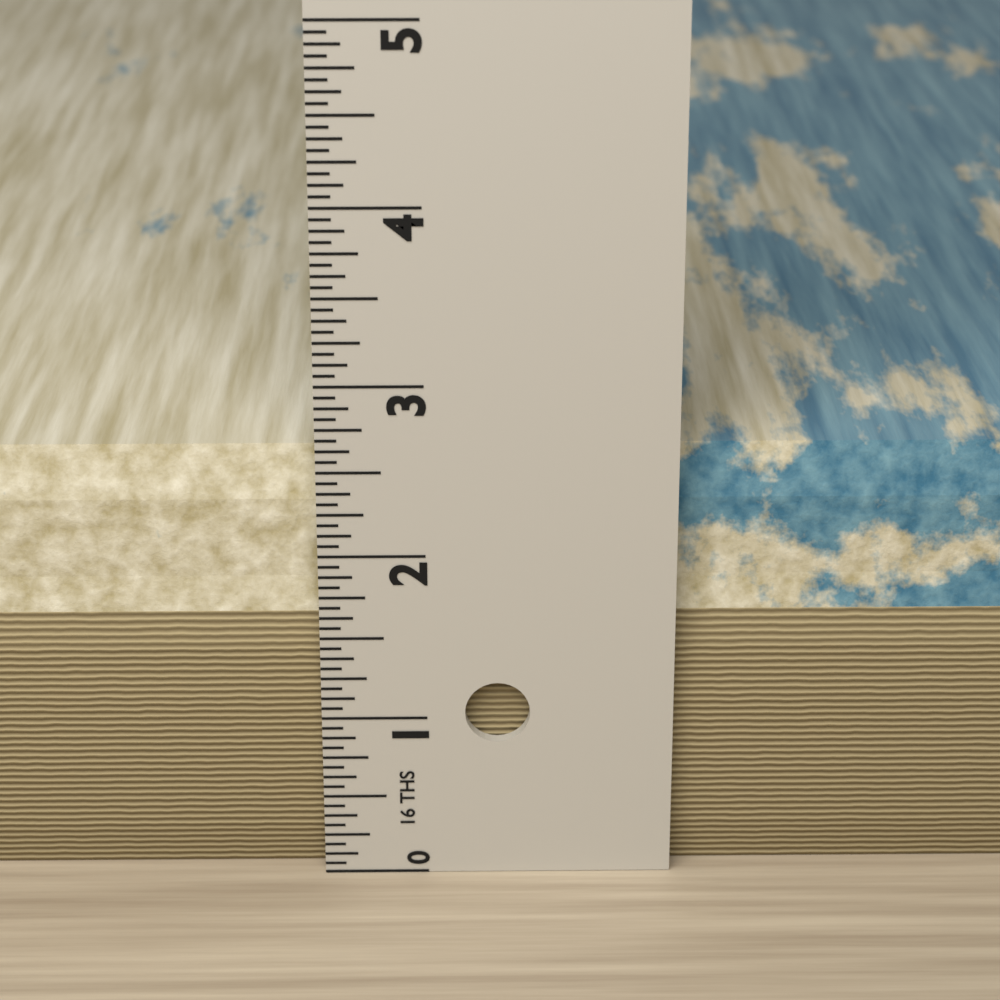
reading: 2.5625 in
